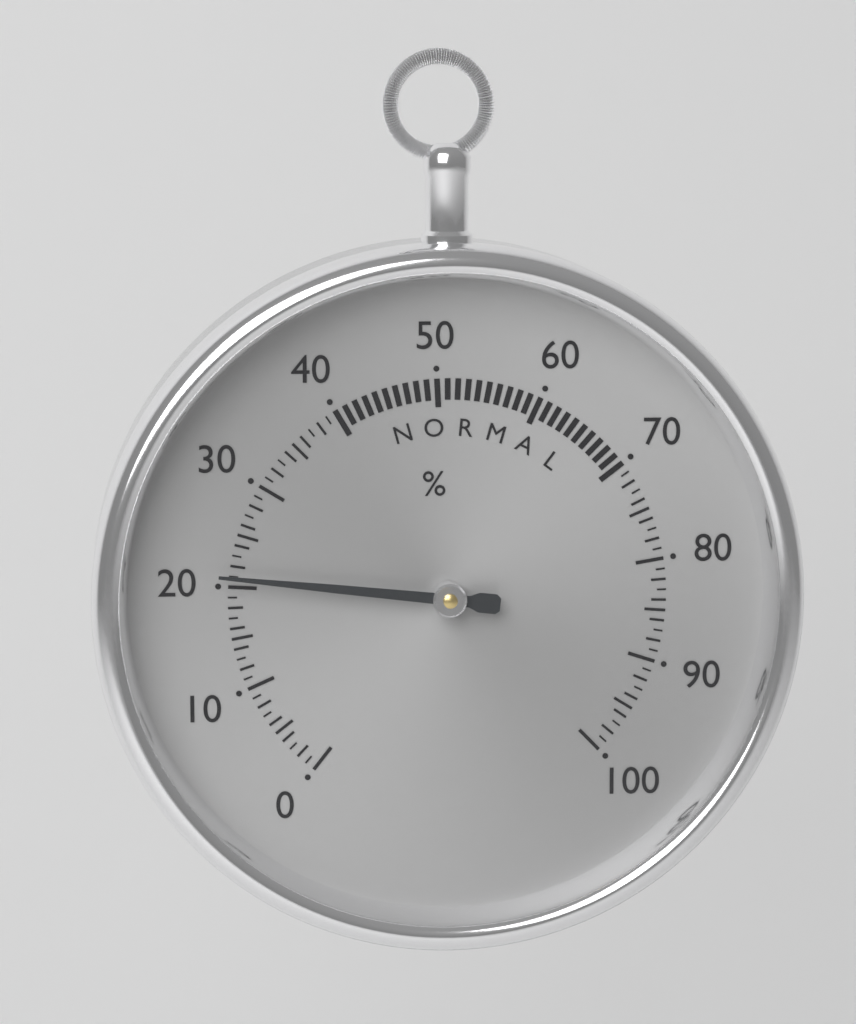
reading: 21 %
